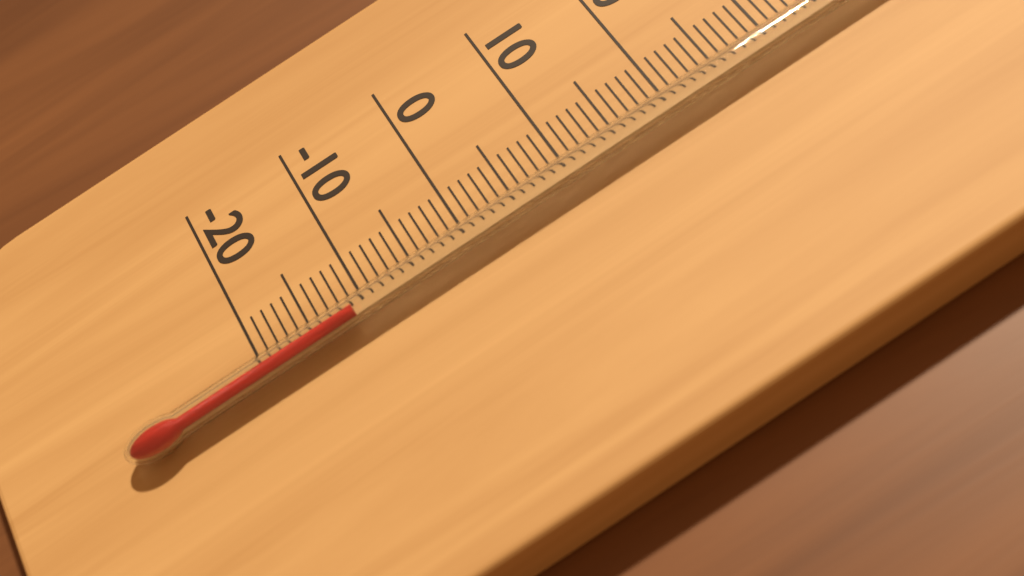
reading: -11 °C
